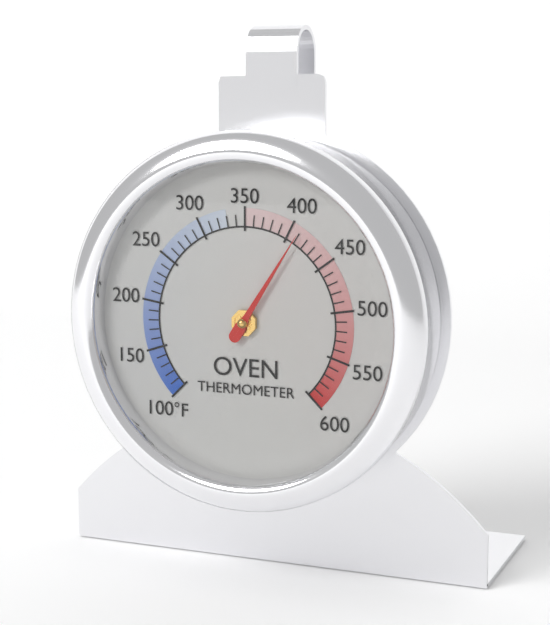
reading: 410 °F
